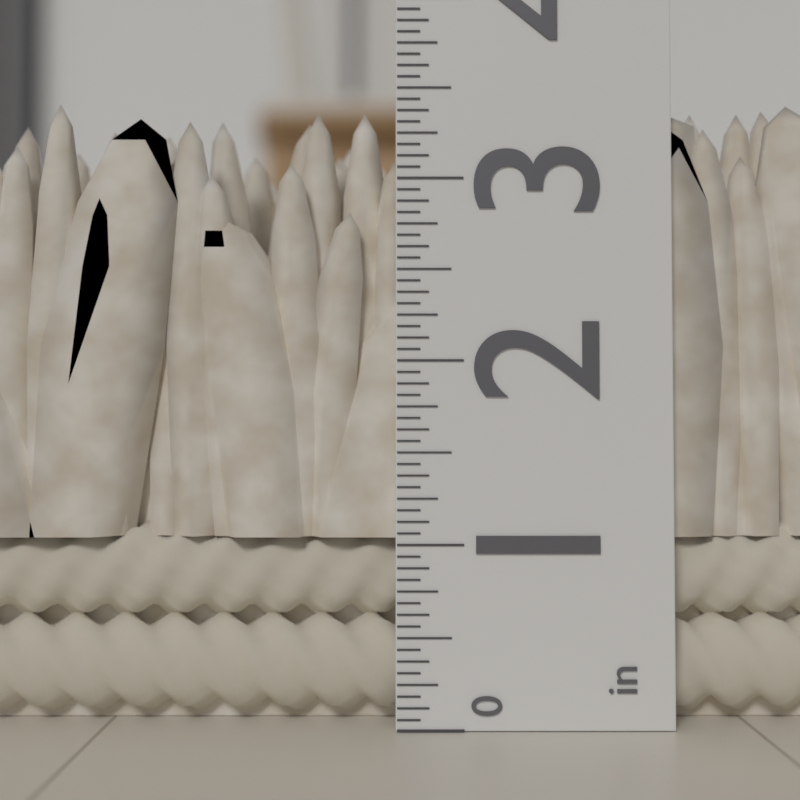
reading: 3.4375 in
